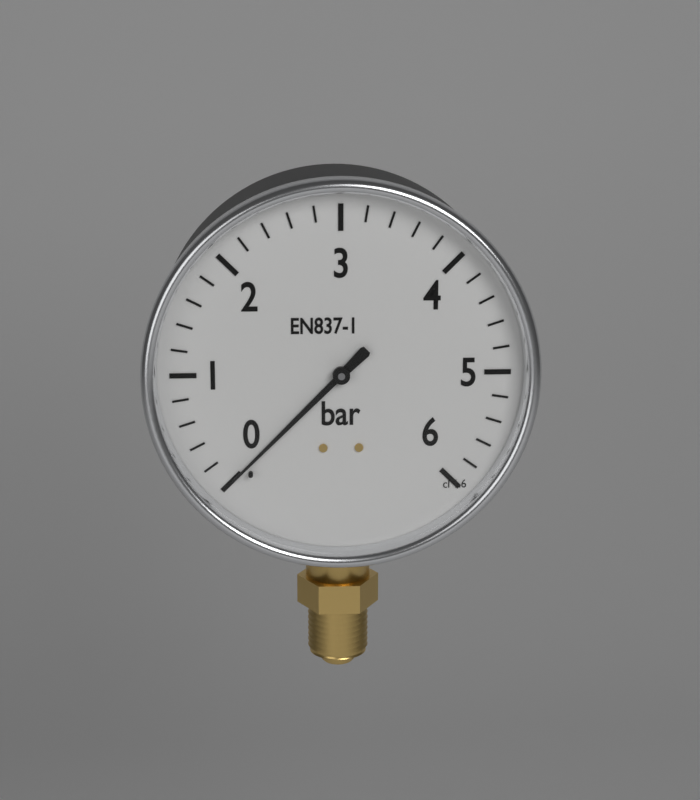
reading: 0.0 bar
